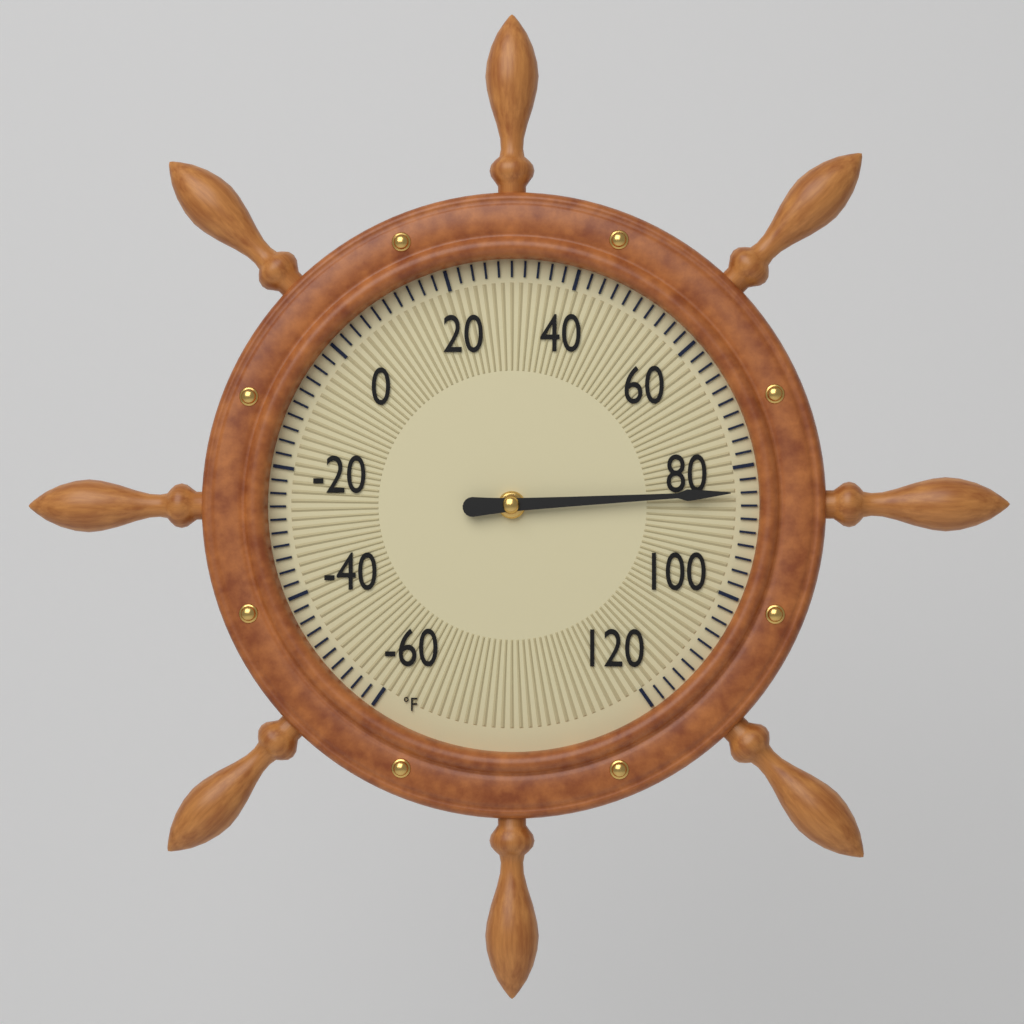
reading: 84 °F
